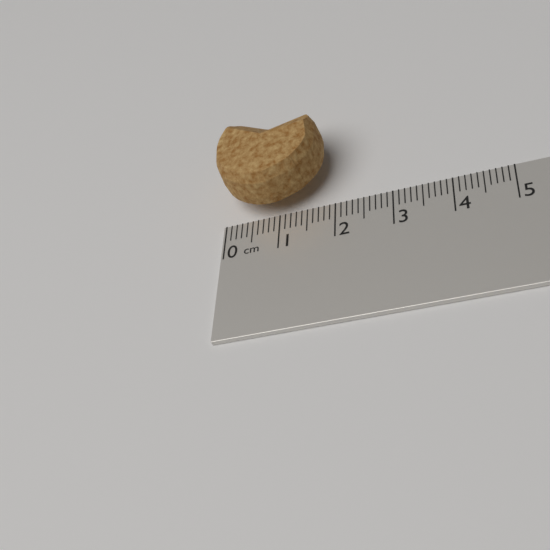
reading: 1.9 cm
